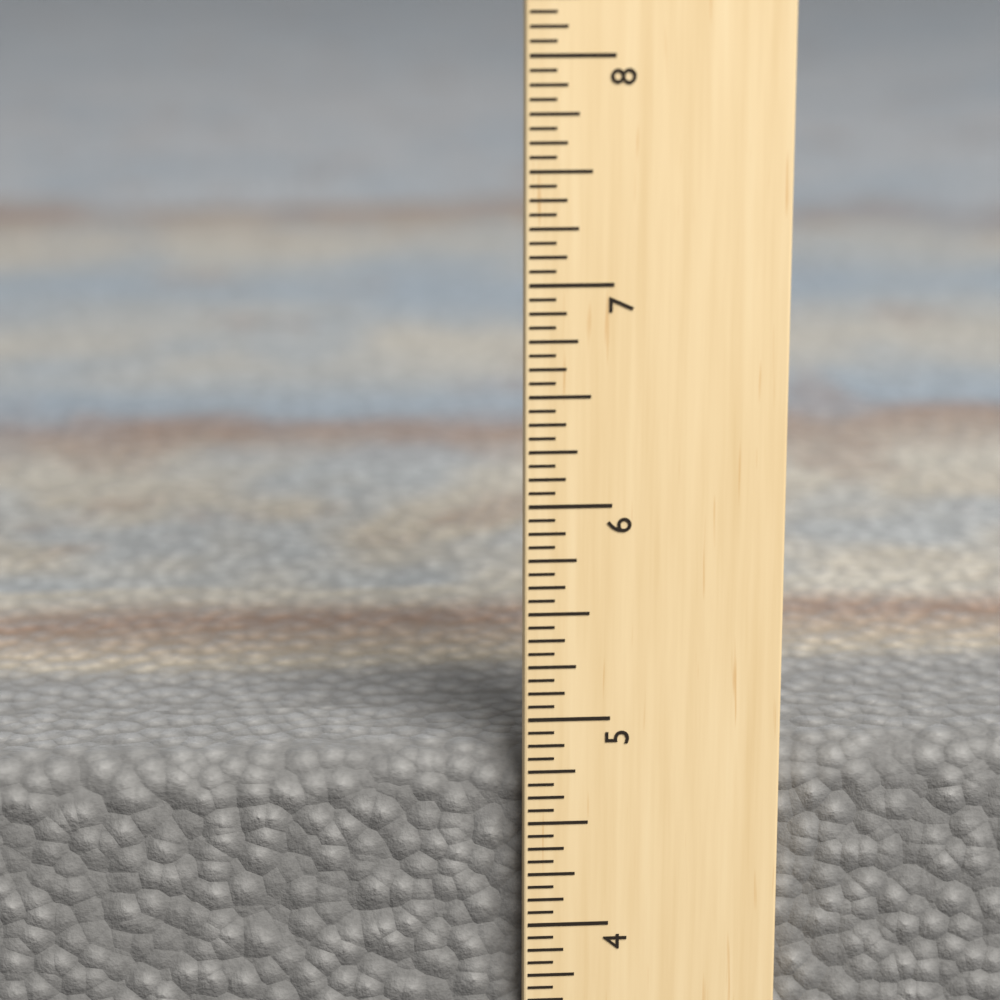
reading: 4.8125 in
